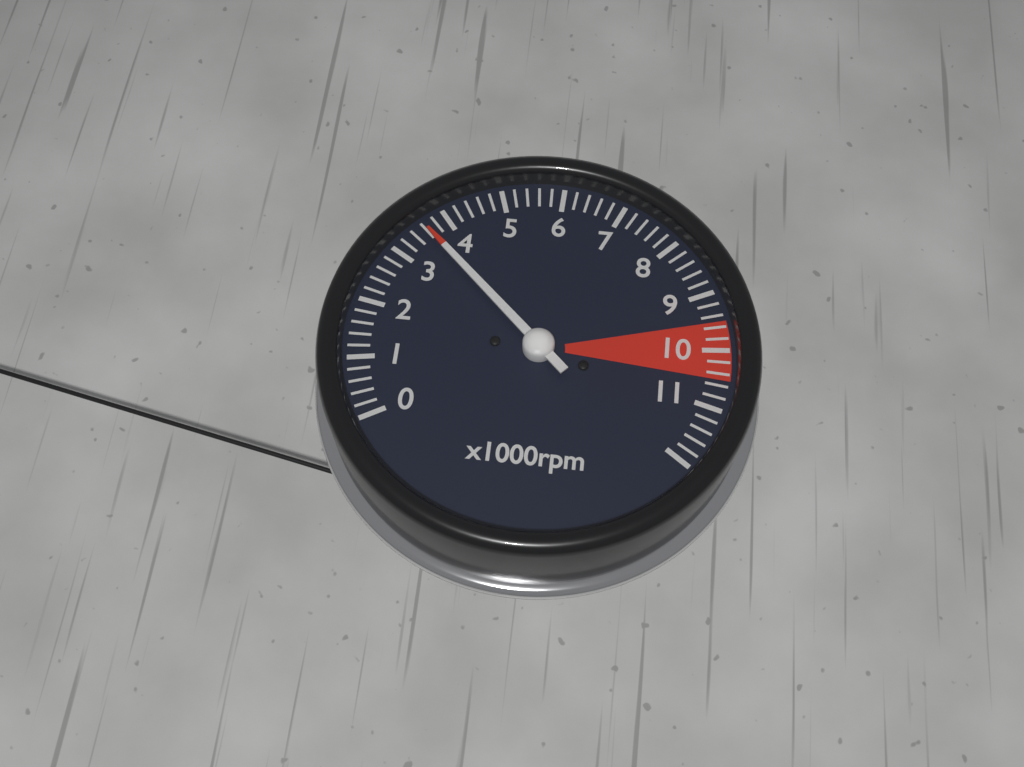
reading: 3600 rpm
